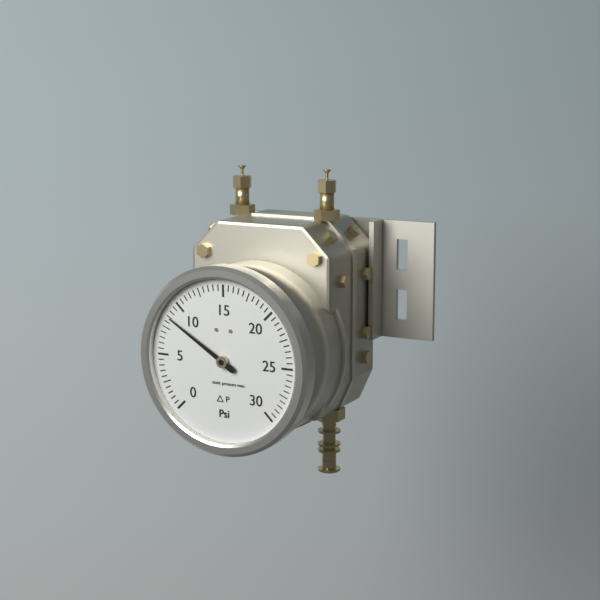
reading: 8.5 psi
